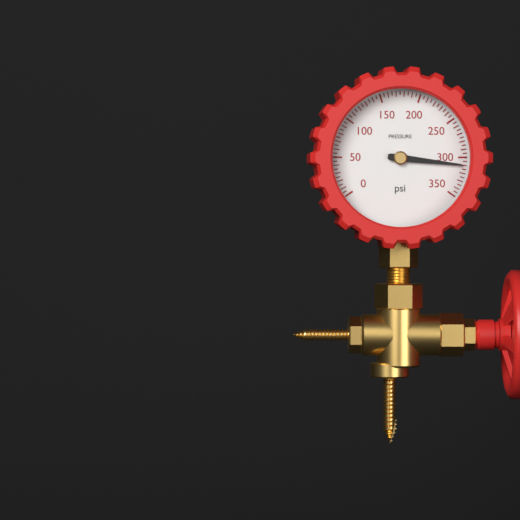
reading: 310 psi
